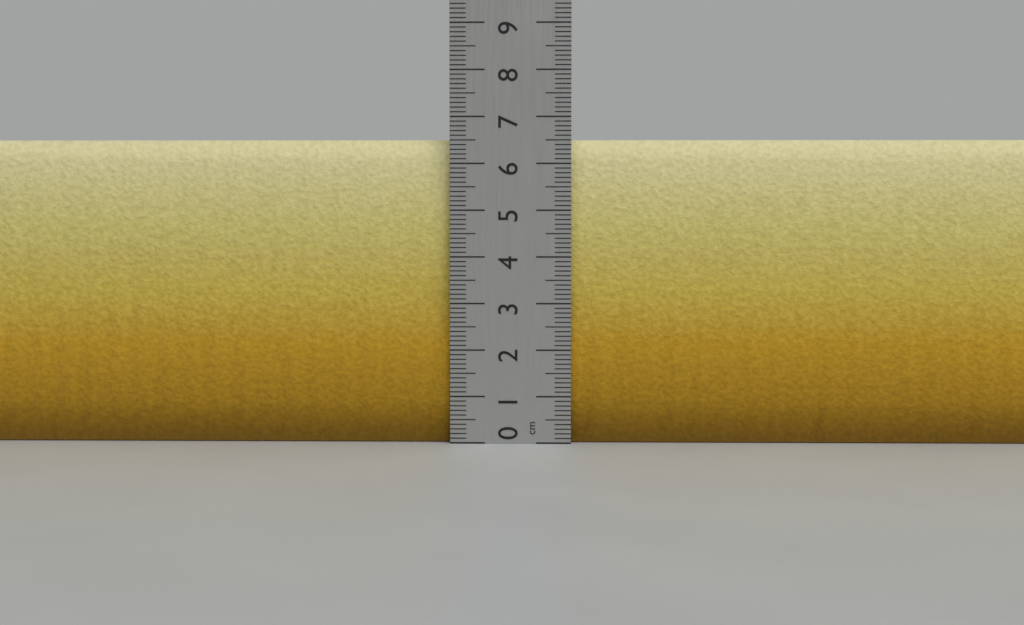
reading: 6.5 cm
